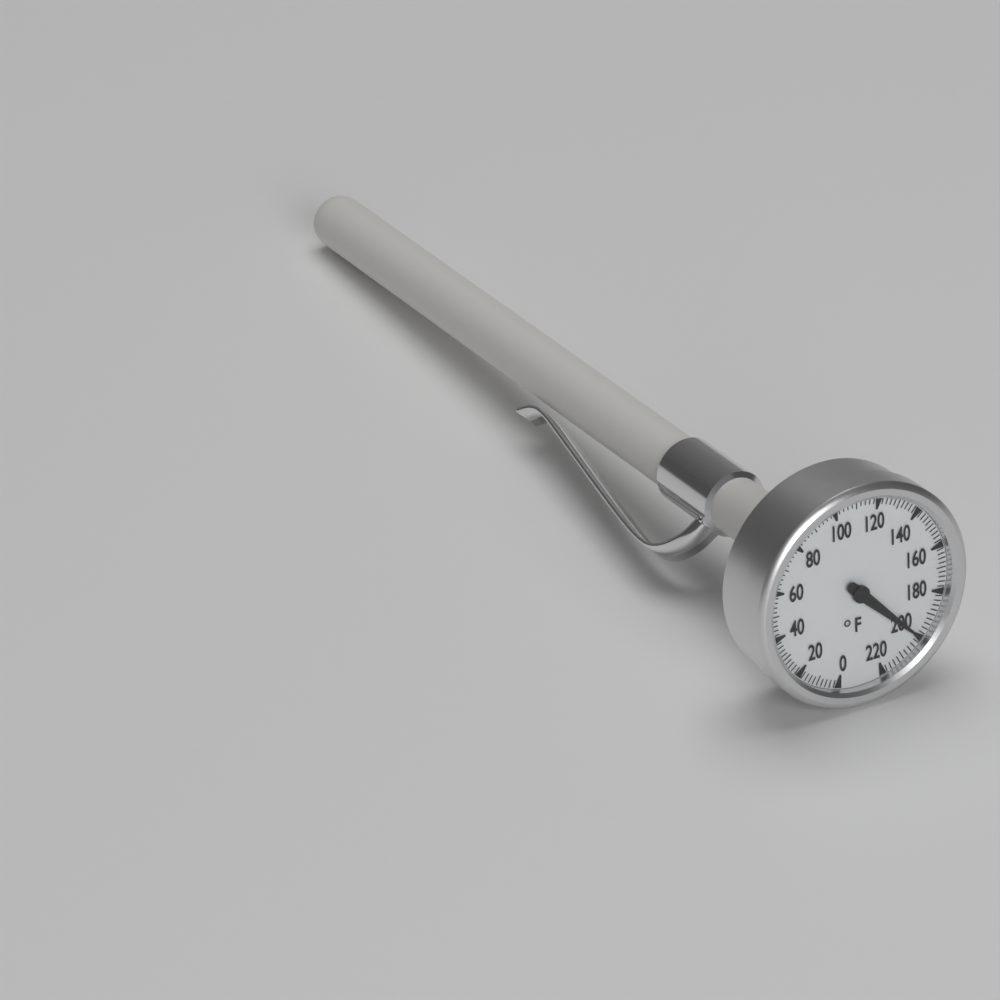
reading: 200 °F
